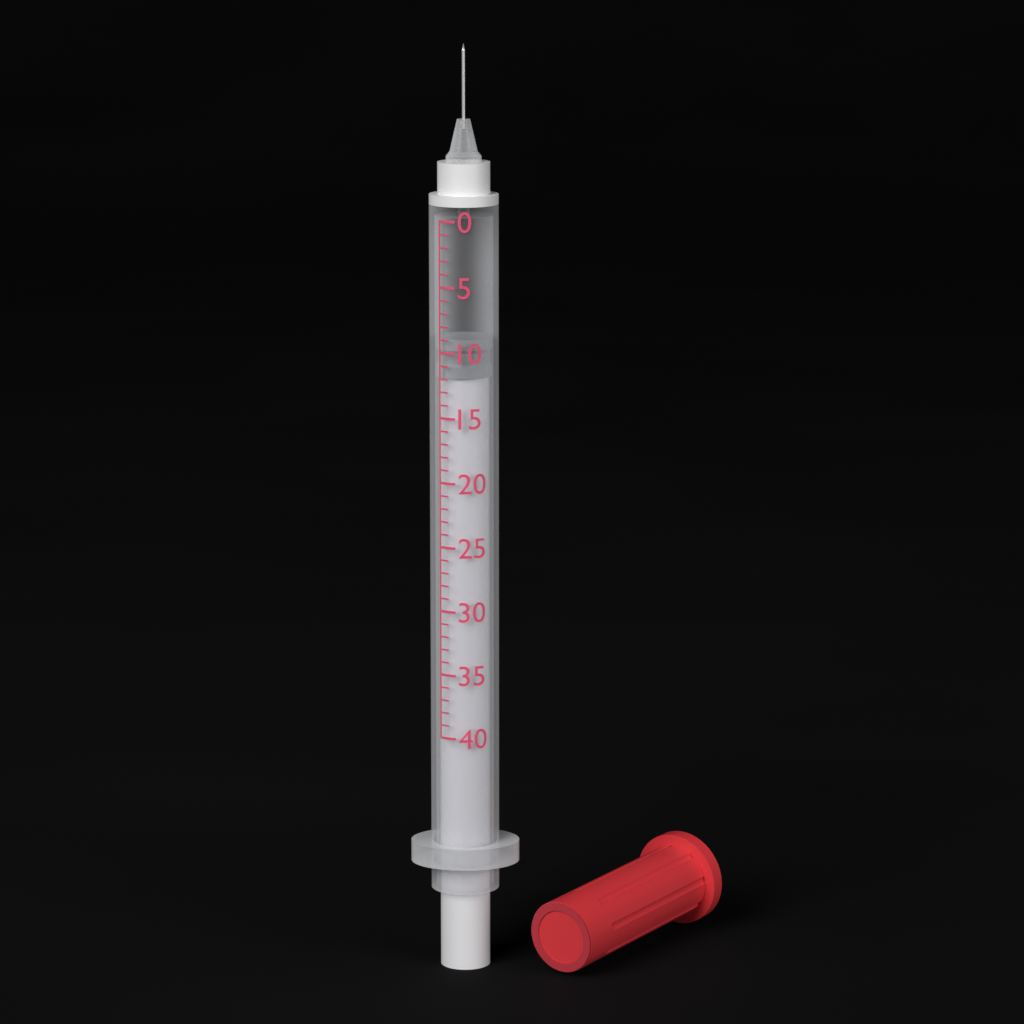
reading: 9 (no unit)
